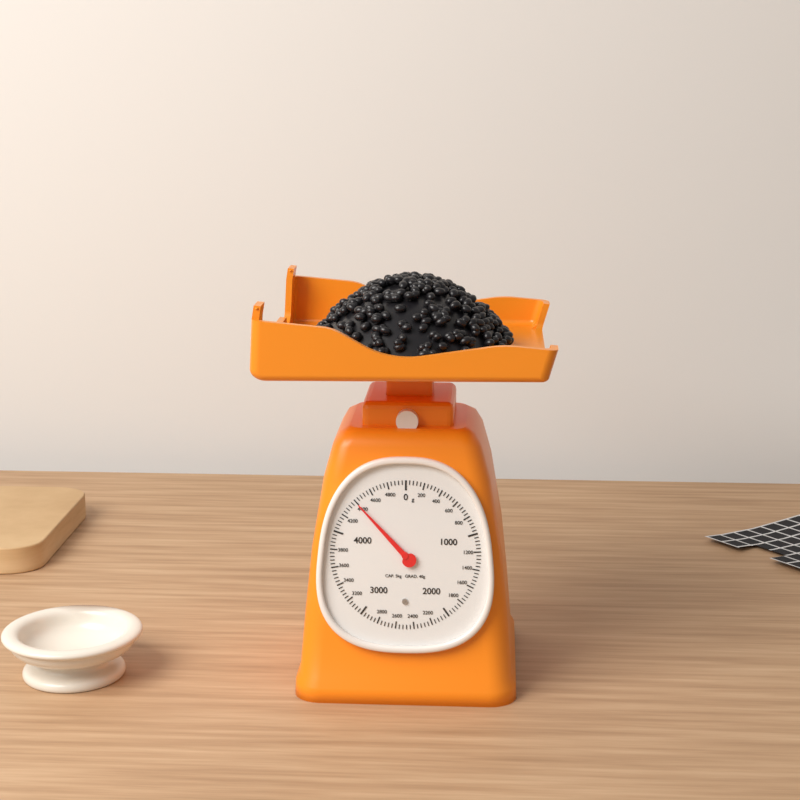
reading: 4400 g
